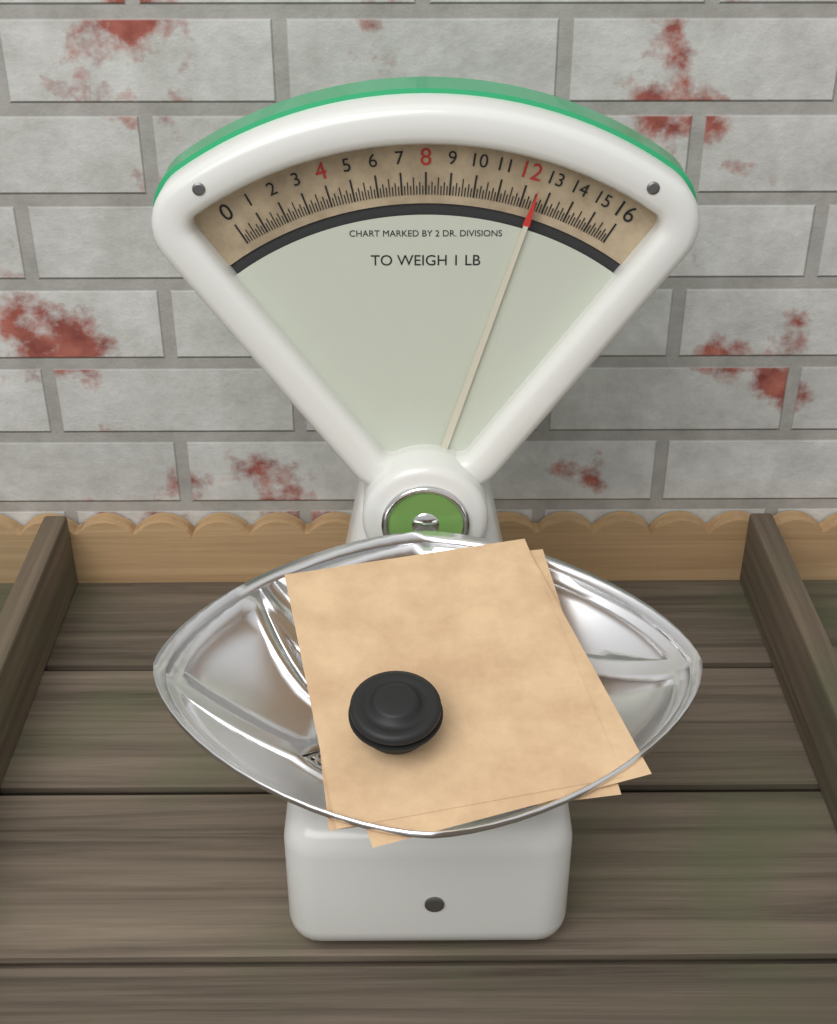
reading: 12.500 oz
